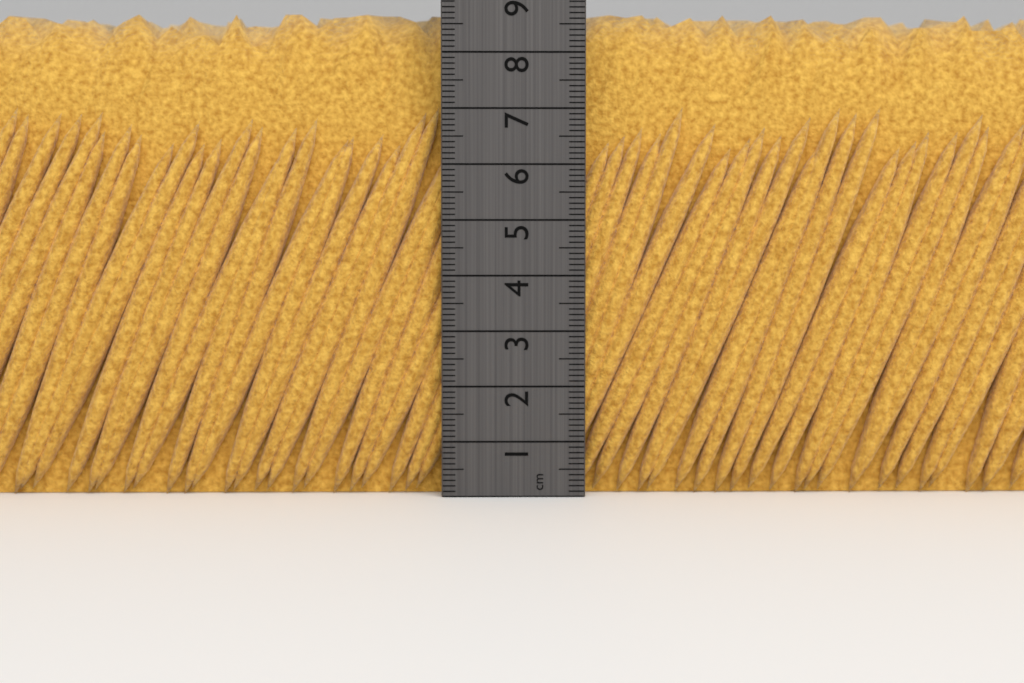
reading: 8.8 cm
